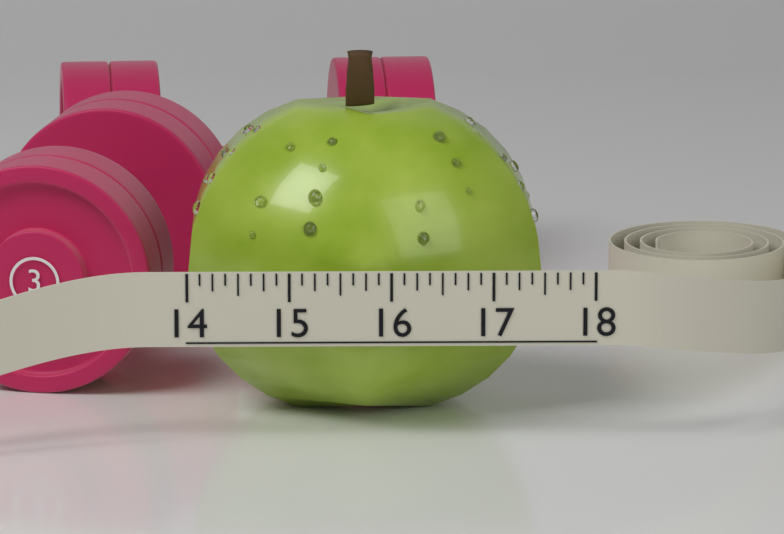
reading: 17.500 (no unit)
